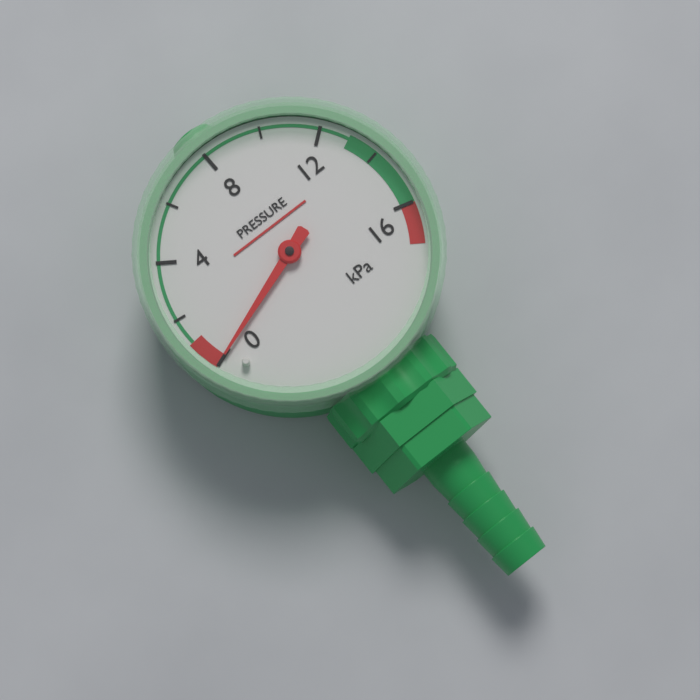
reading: 0 kPa
